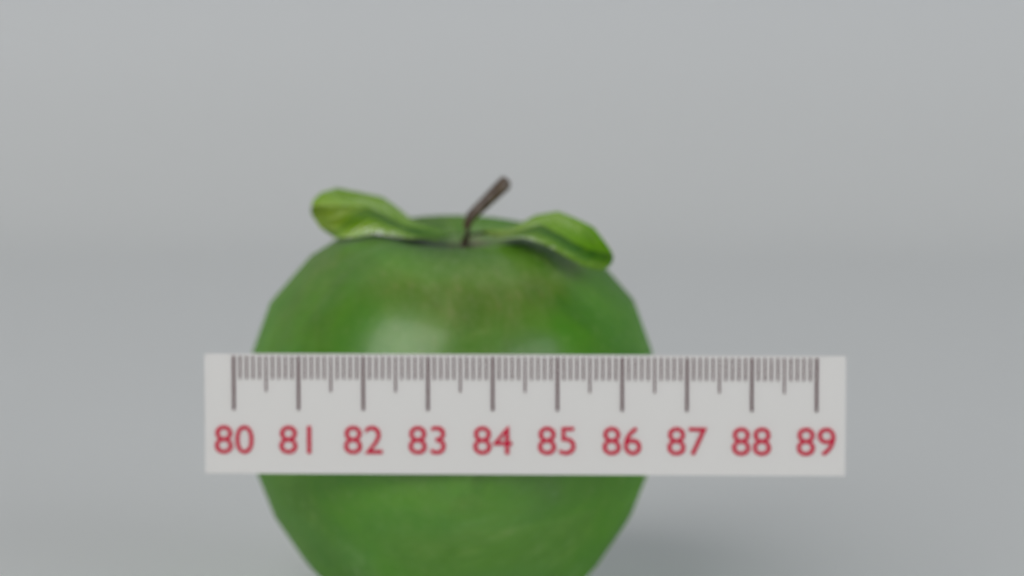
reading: 86.6 (no unit)
